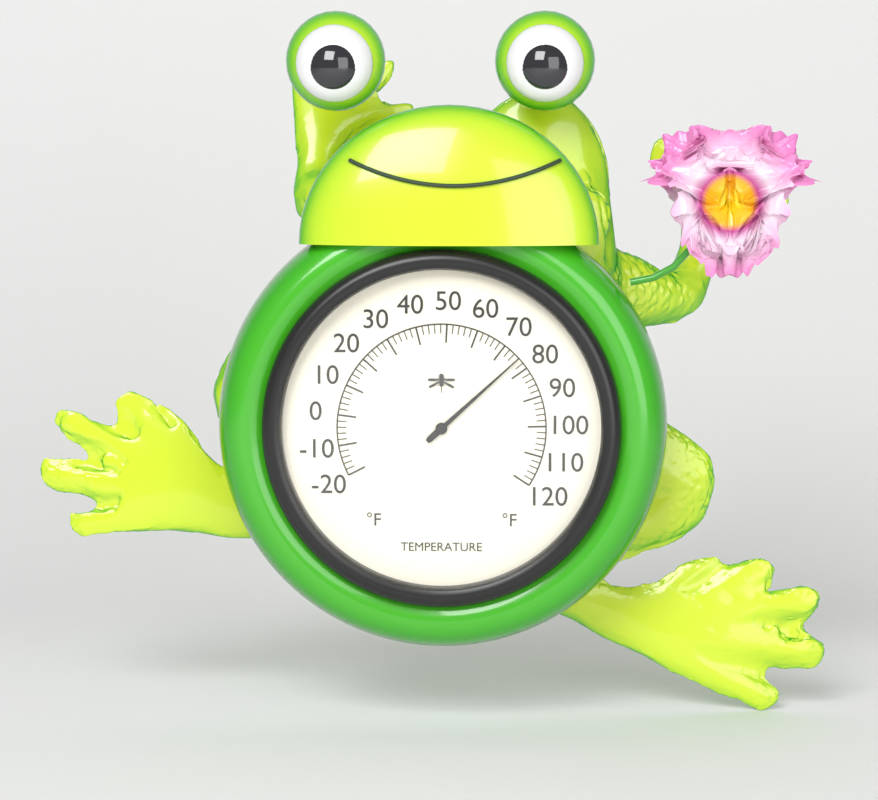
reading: 76 °F
